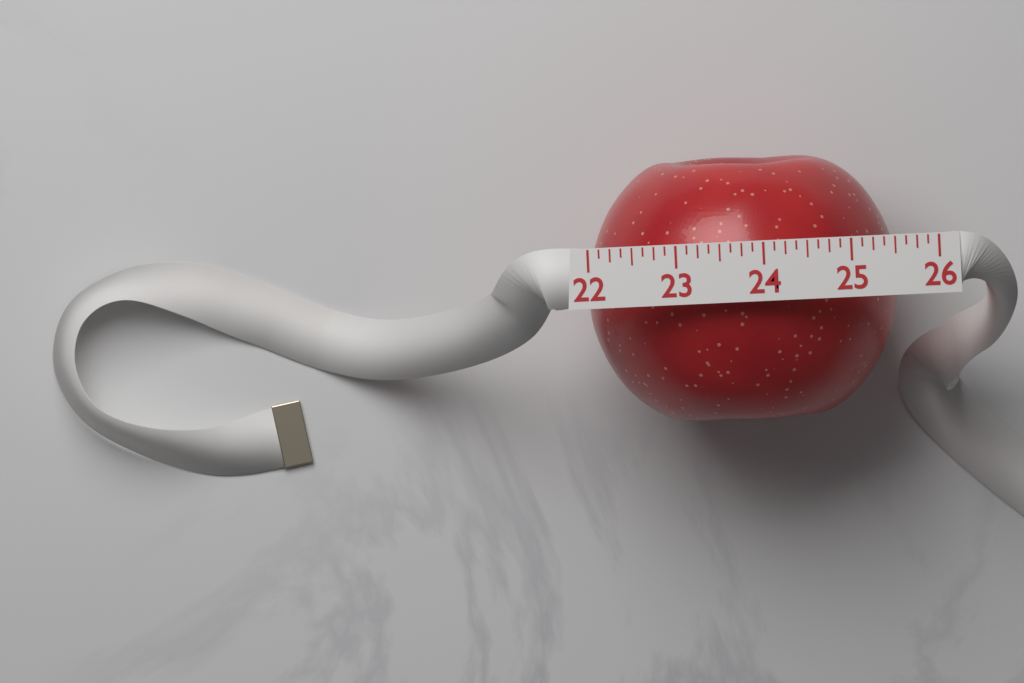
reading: 25.500 (no unit)
